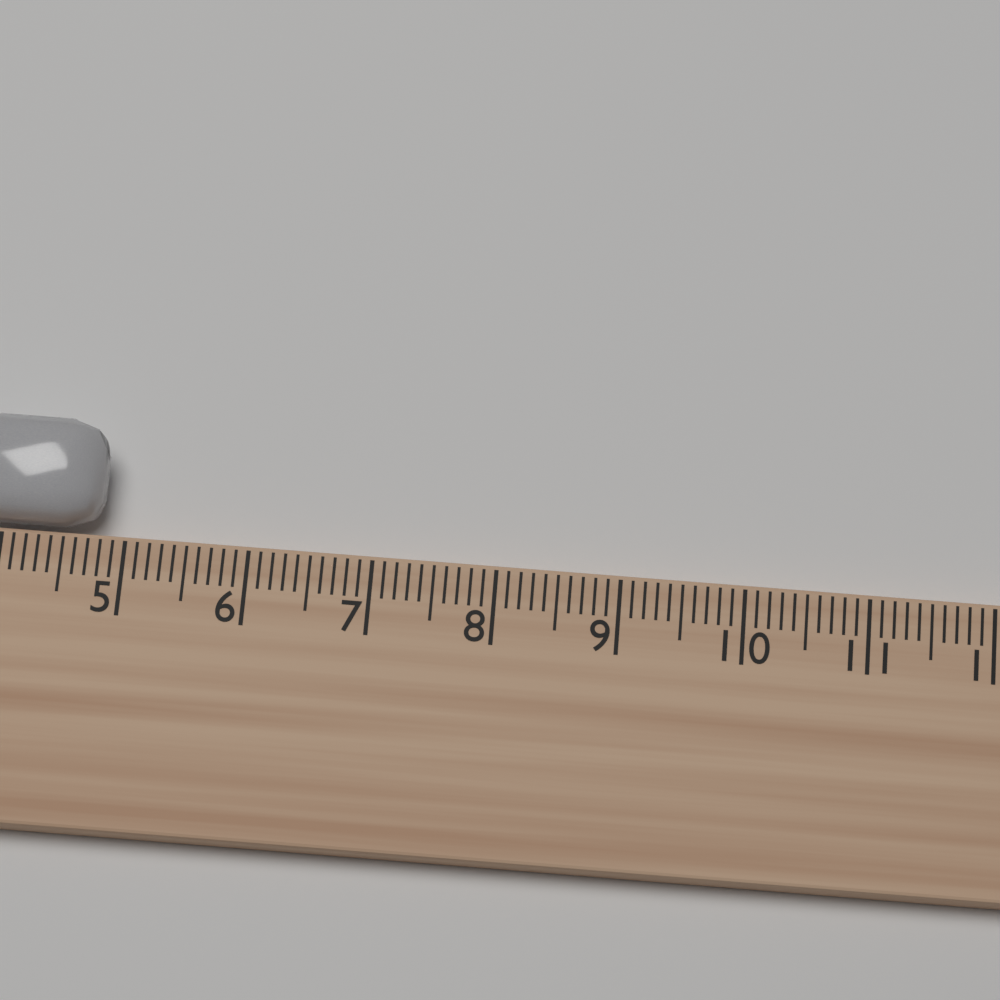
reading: 4.8 cm
